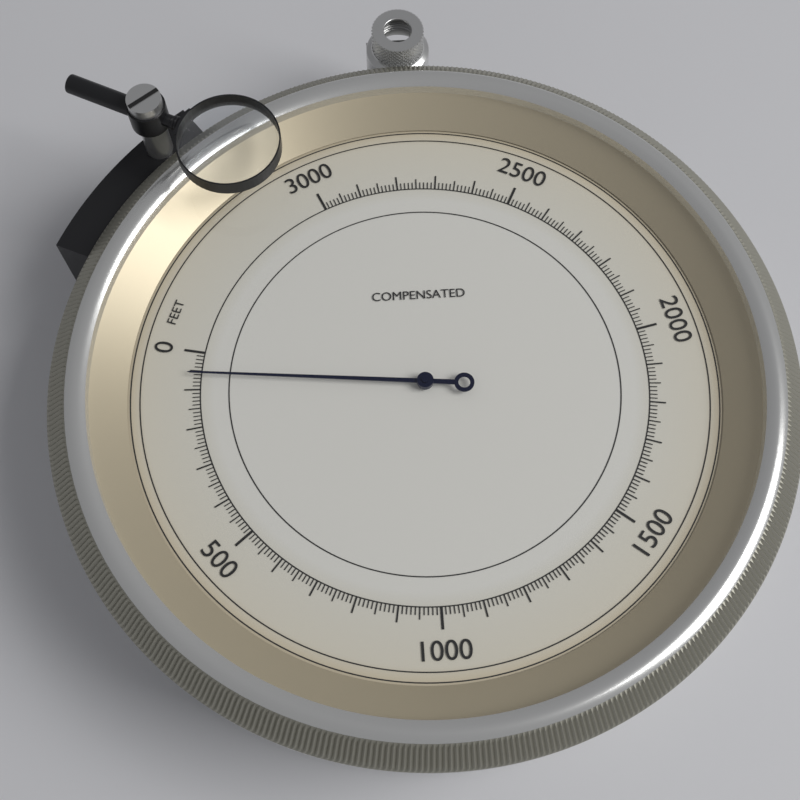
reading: 60 feet
